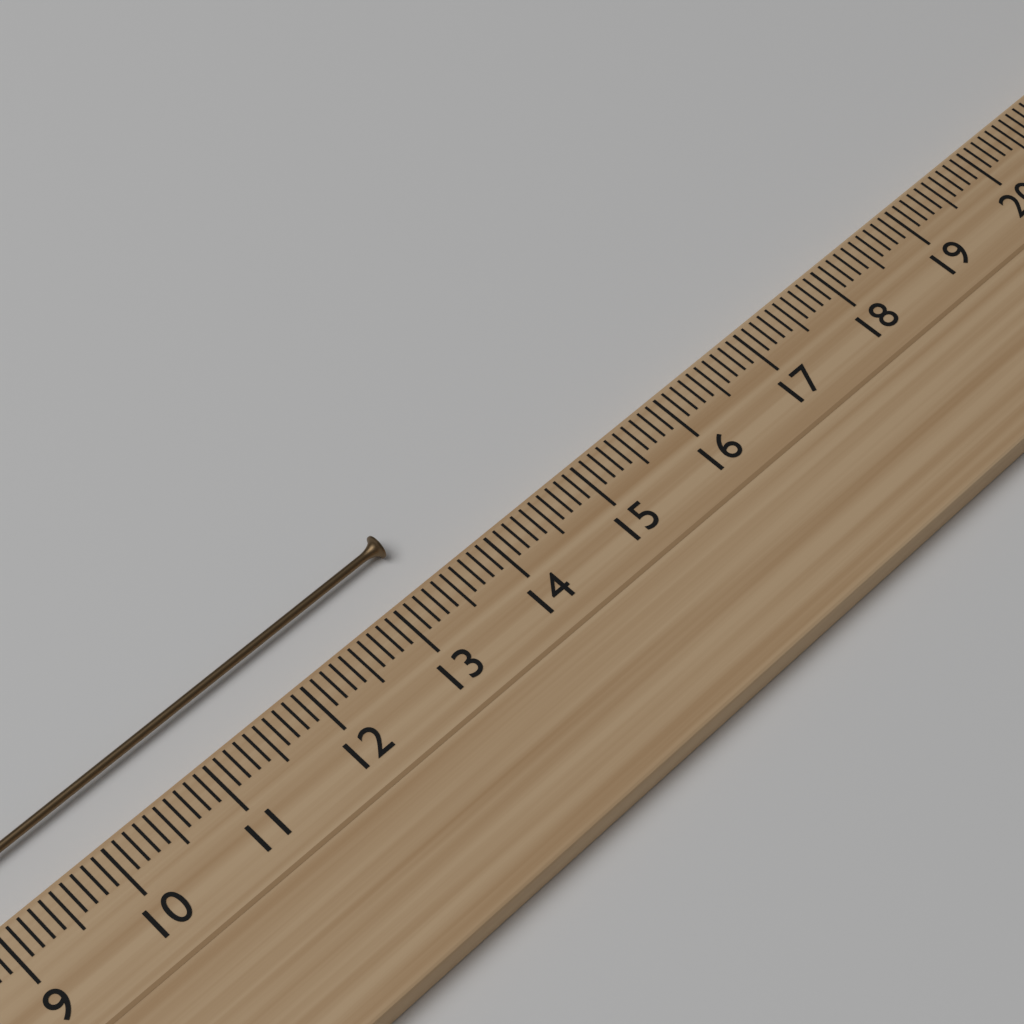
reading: 13.4 cm
